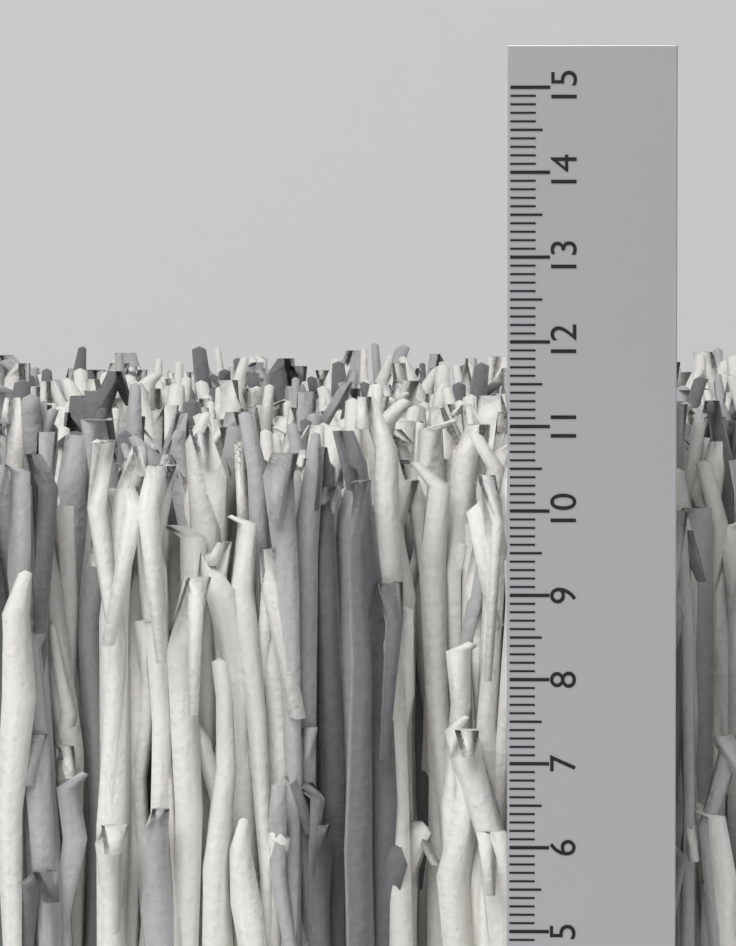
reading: 11.6 cm
